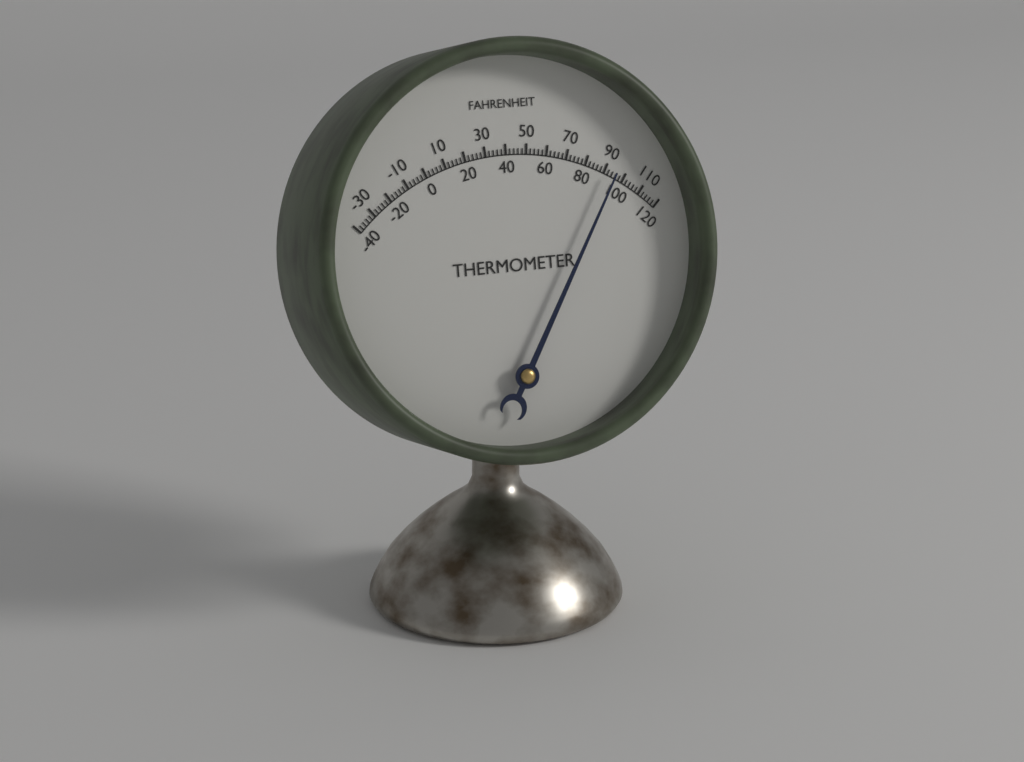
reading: 94 °F
